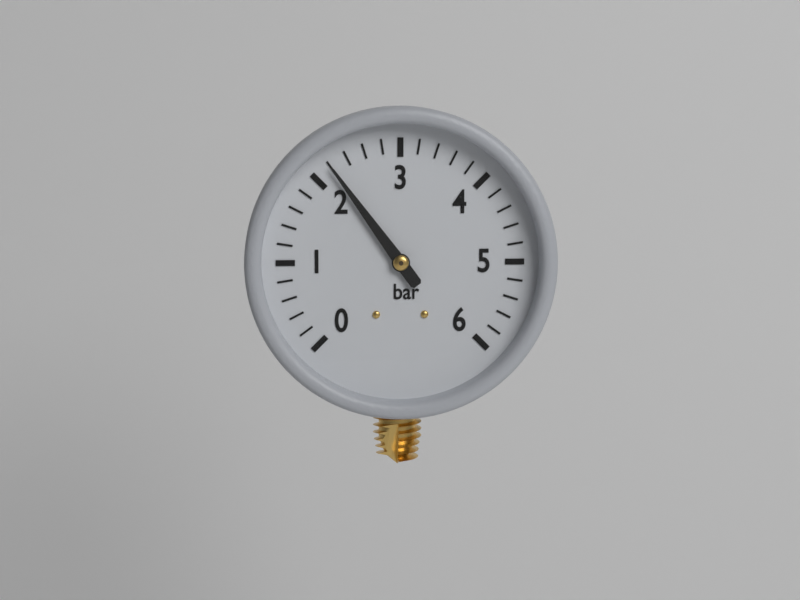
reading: 2.2 bar
